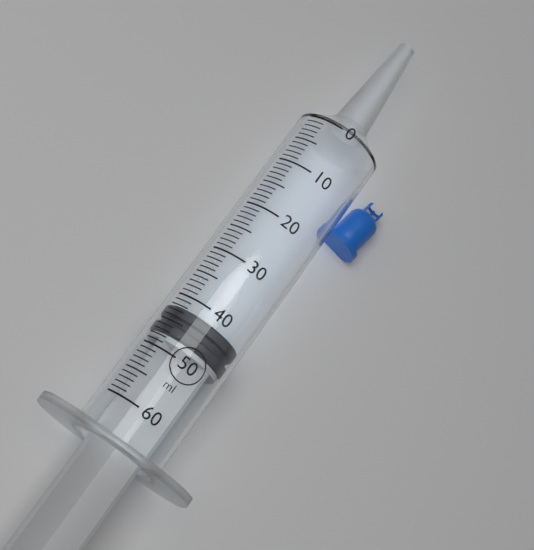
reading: 42 ml
